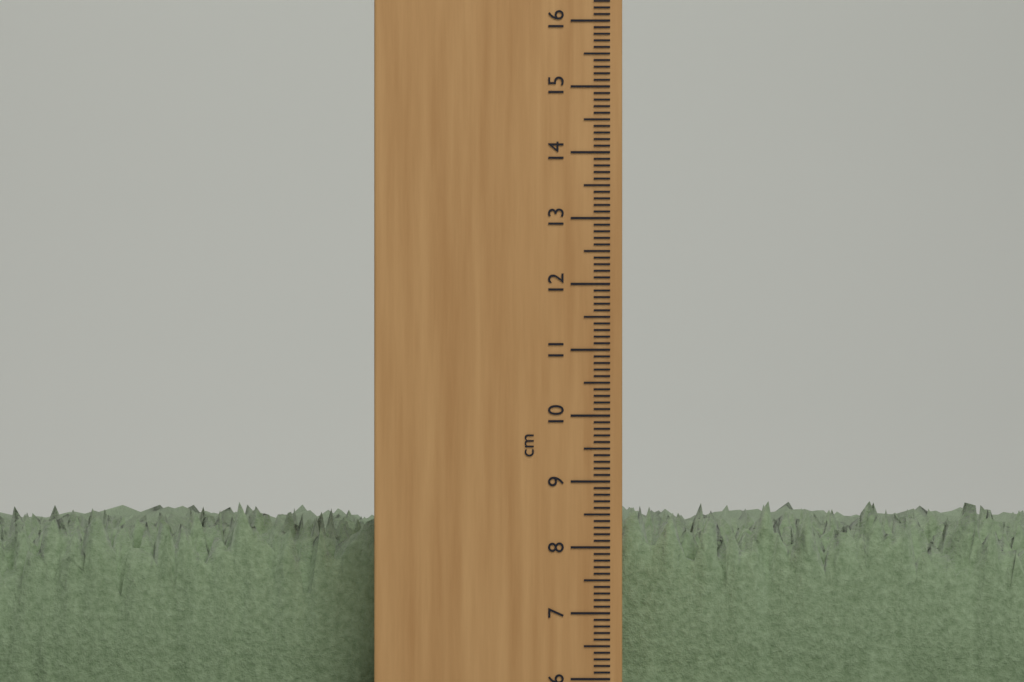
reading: 8.7 cm
